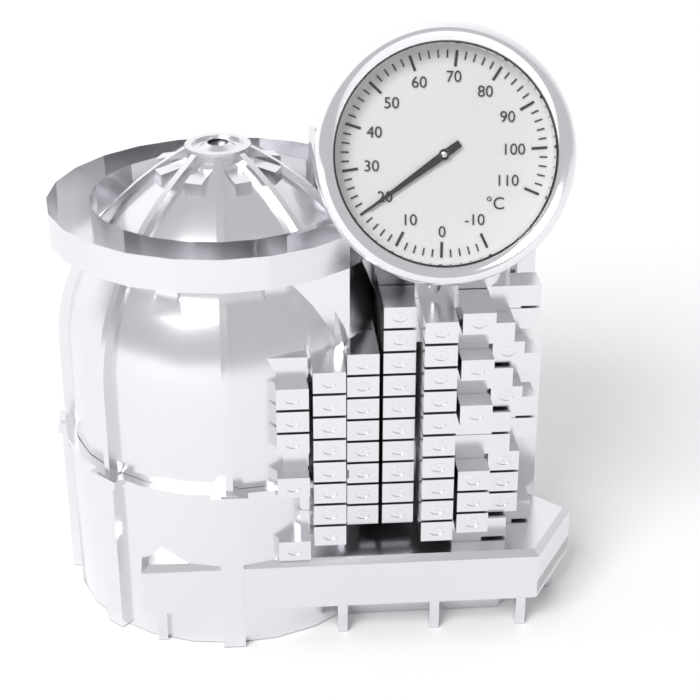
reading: 20 °C
